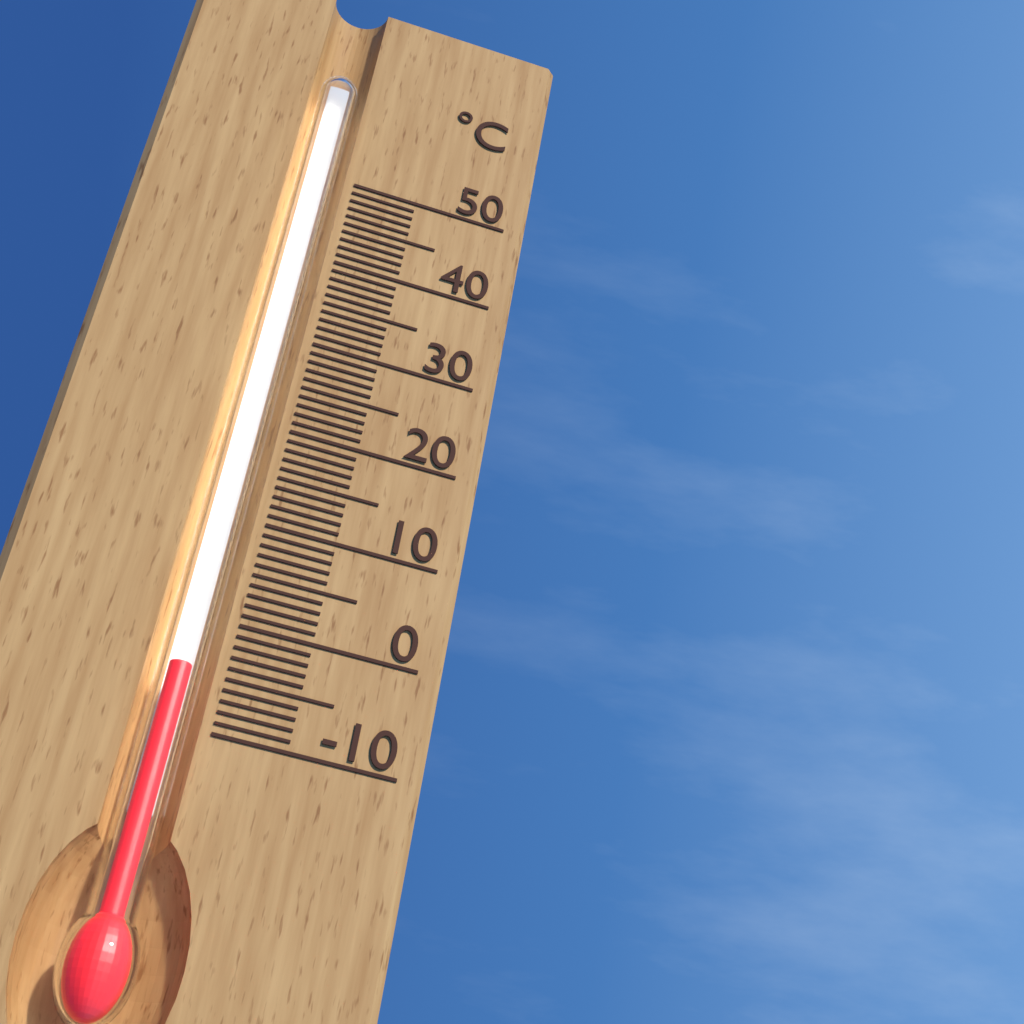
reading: -5 °C
